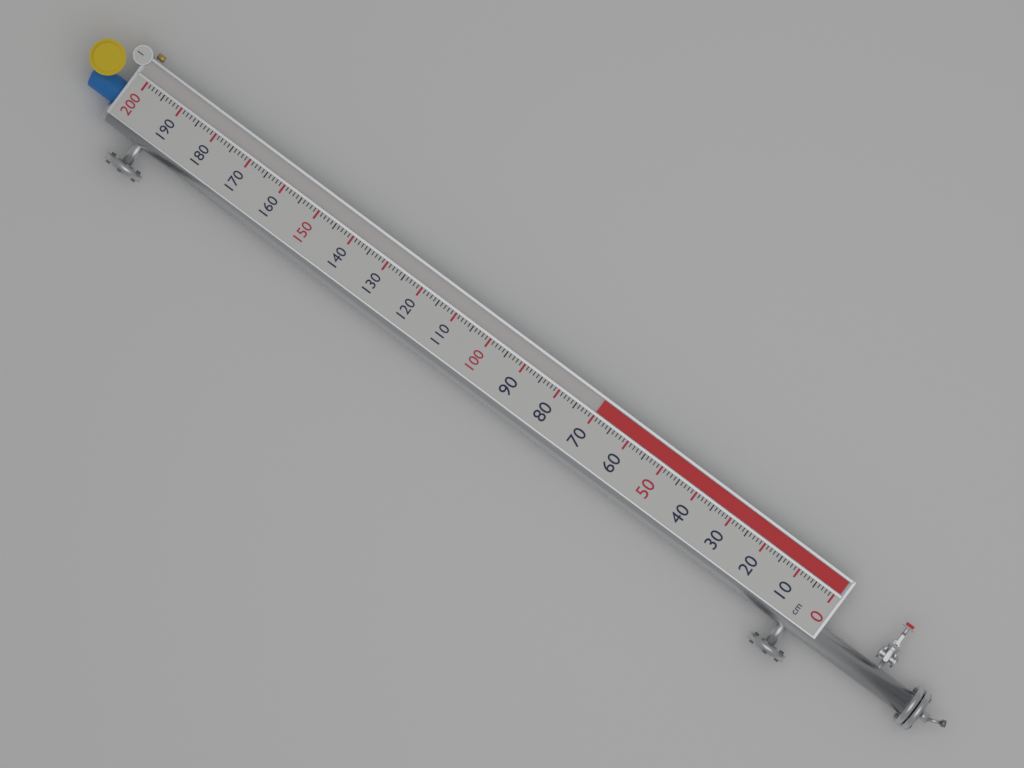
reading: 70 cm
